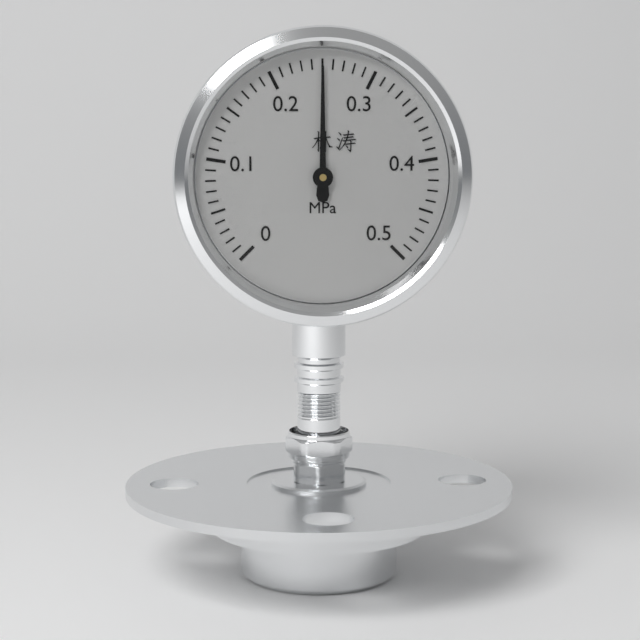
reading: 0.25 MPa
